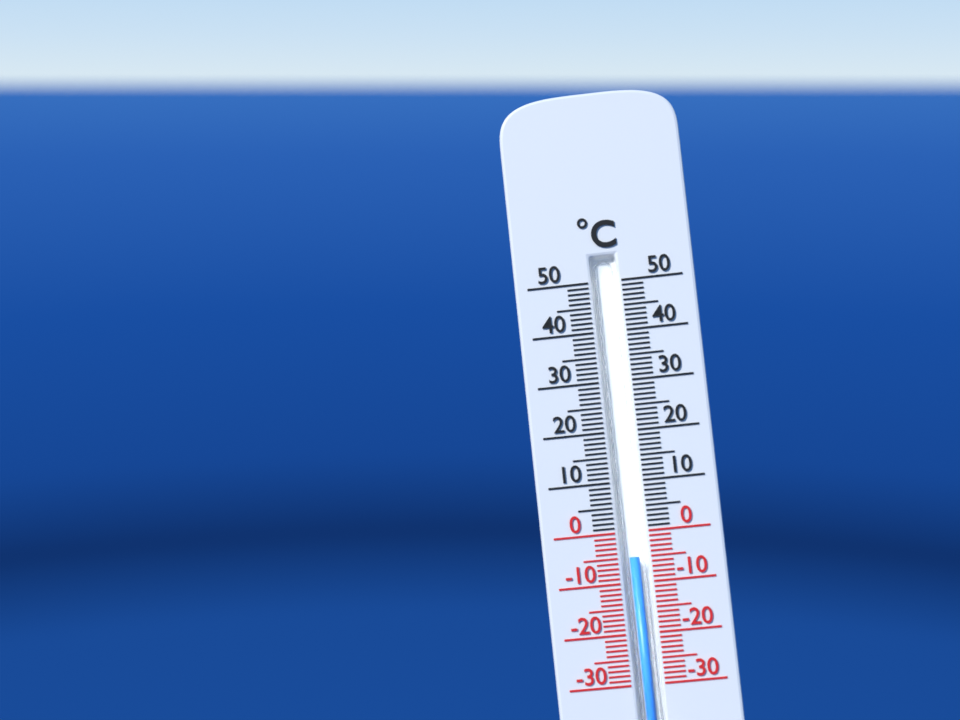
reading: -5 °C
